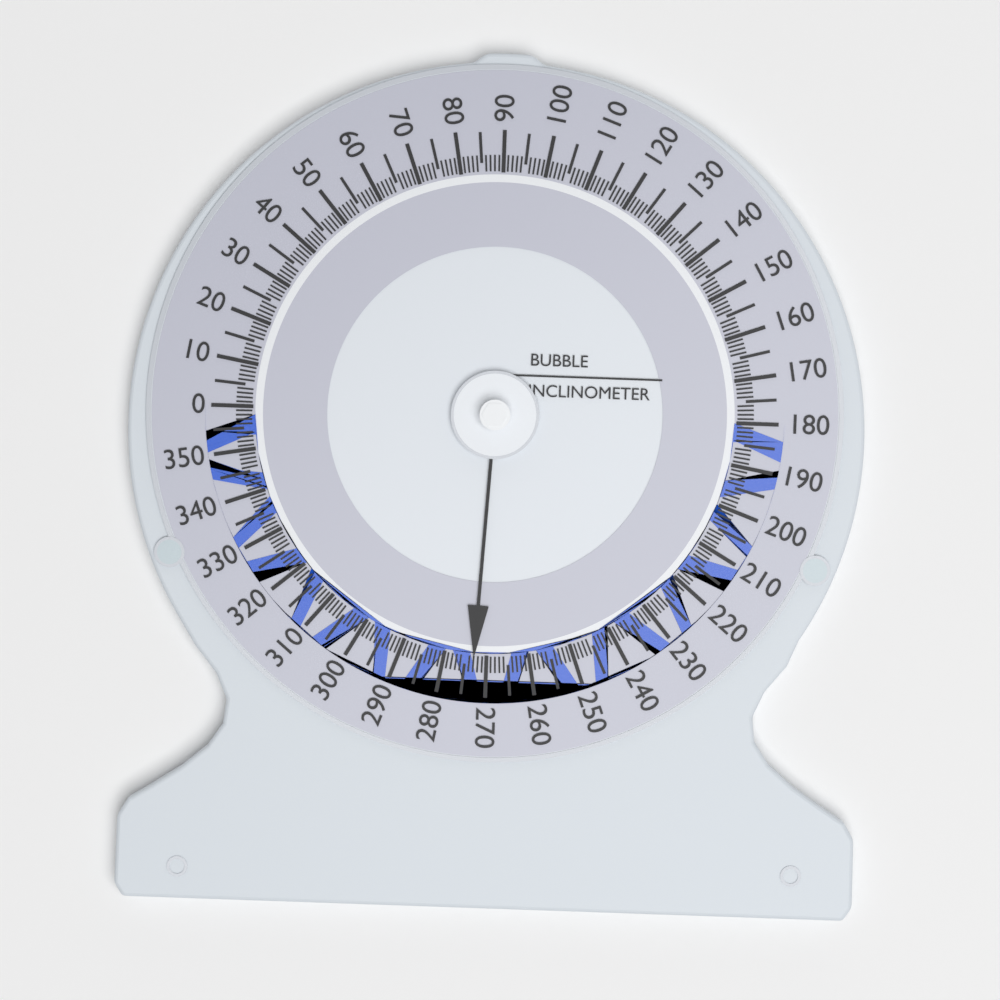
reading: 273 (no unit)
